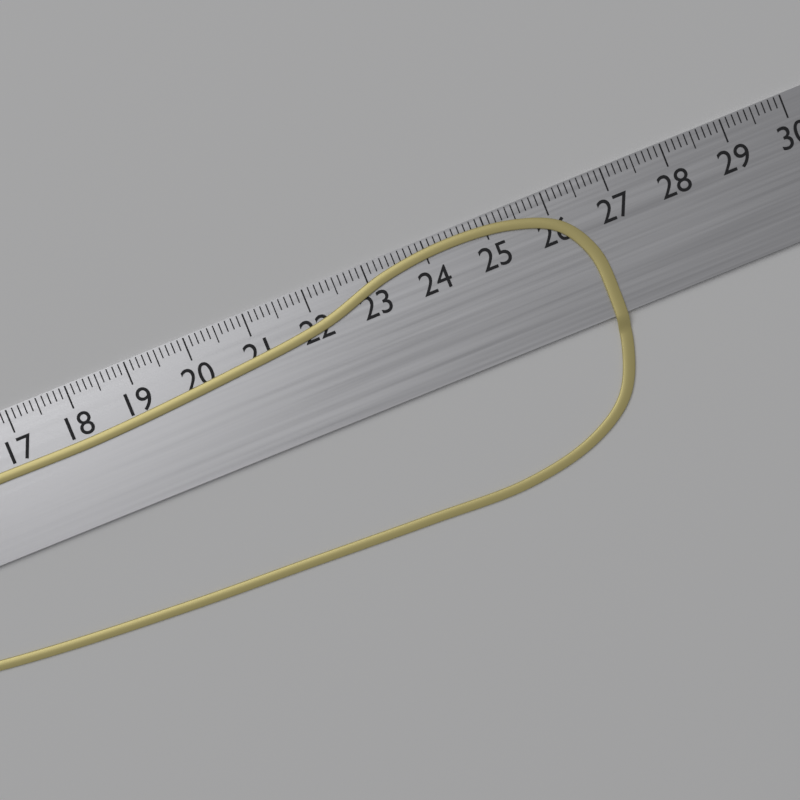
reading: 26.6 cm
